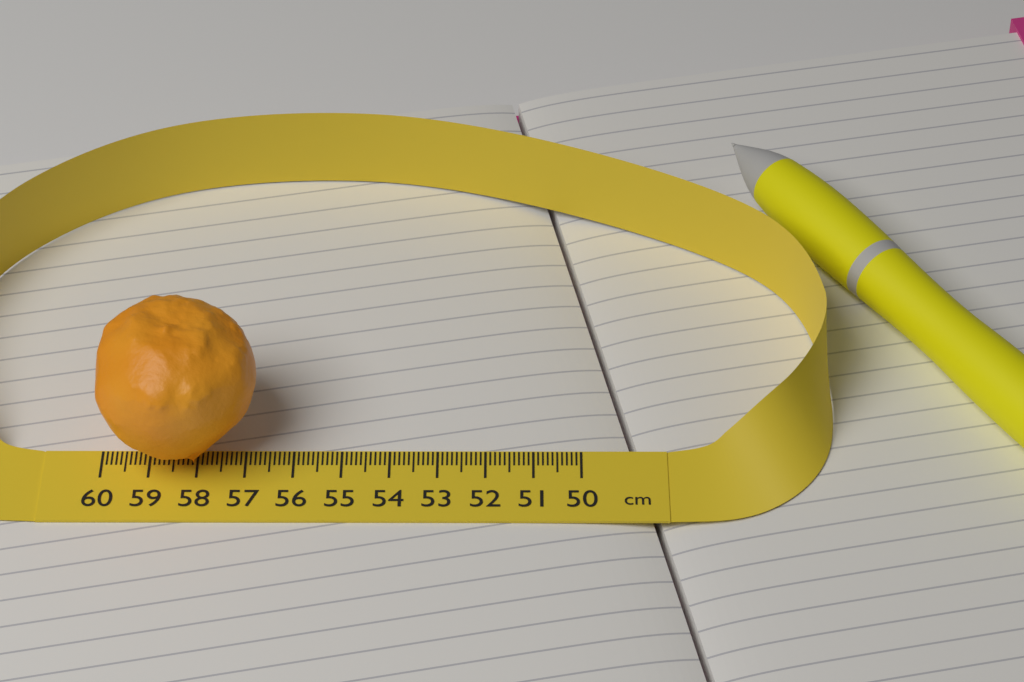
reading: 56.7 cm
